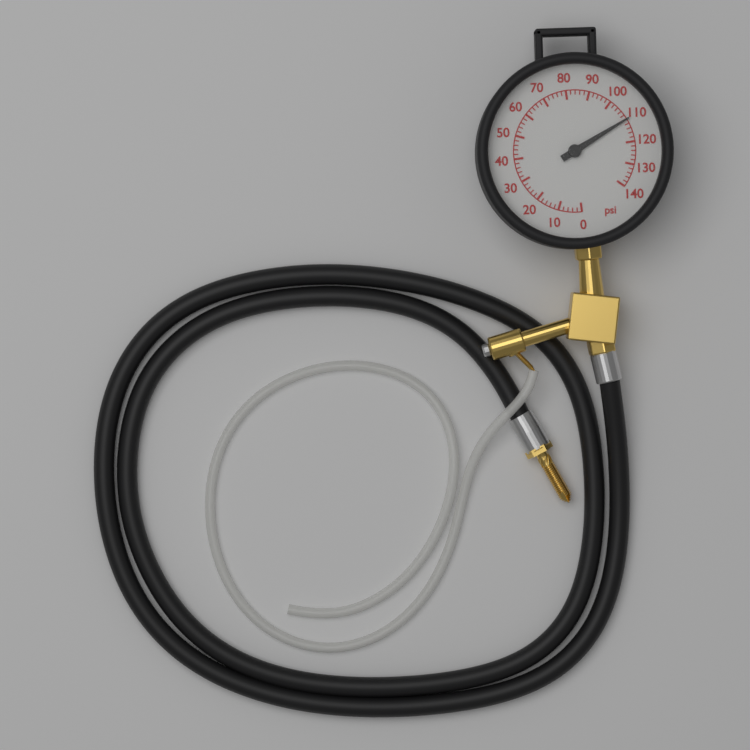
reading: 110 psi
